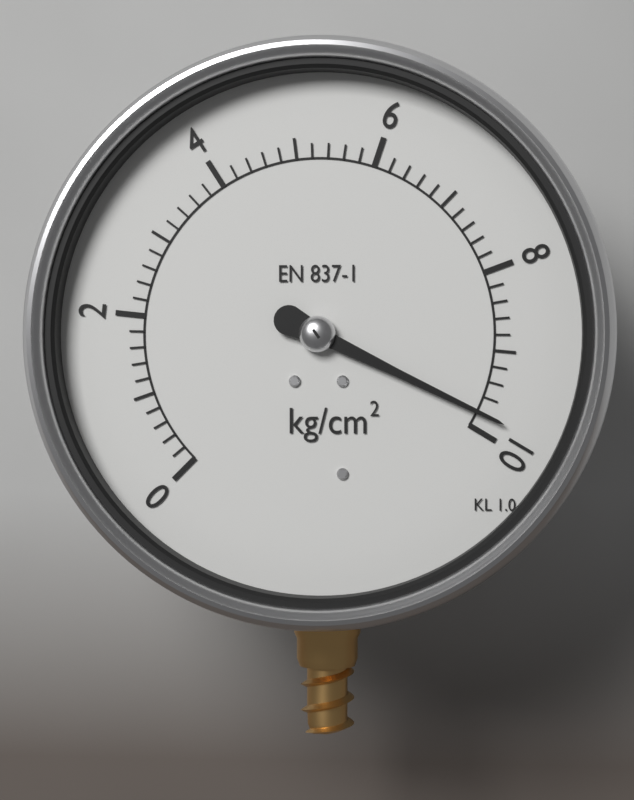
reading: 9.8 kg/cm²
